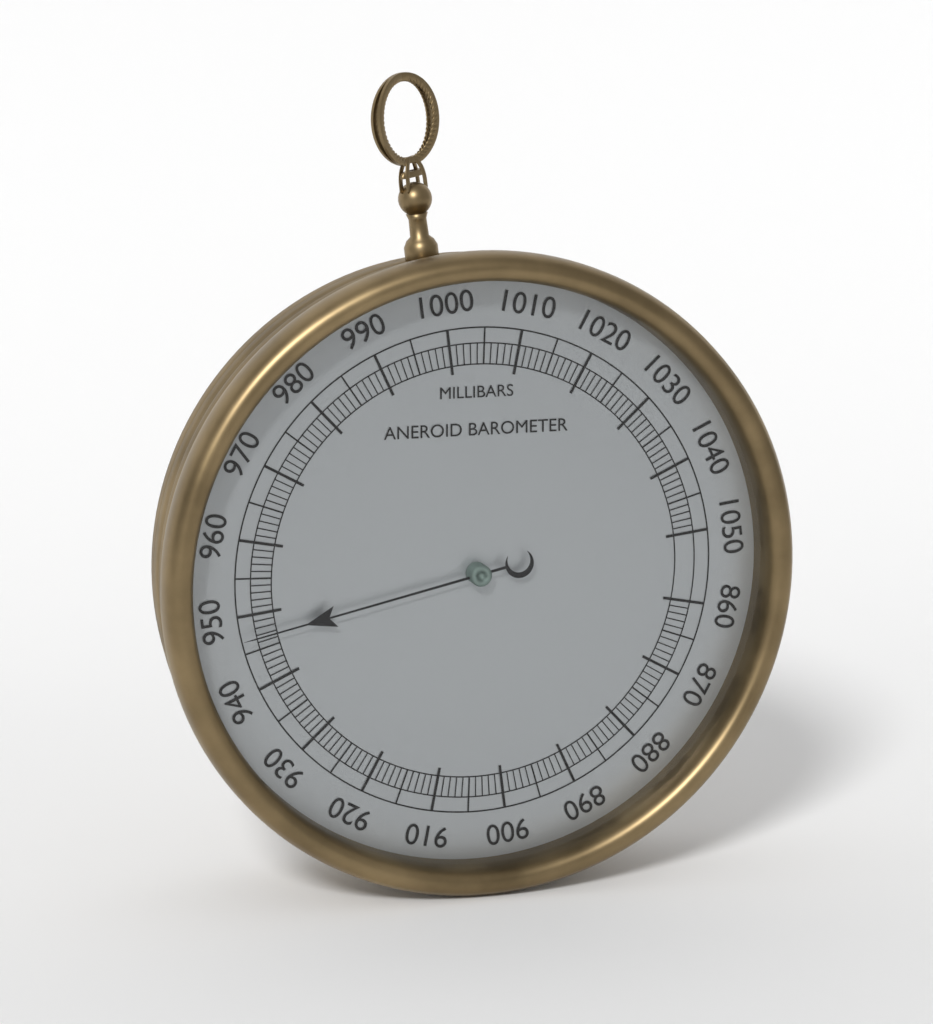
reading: 947 mbar
